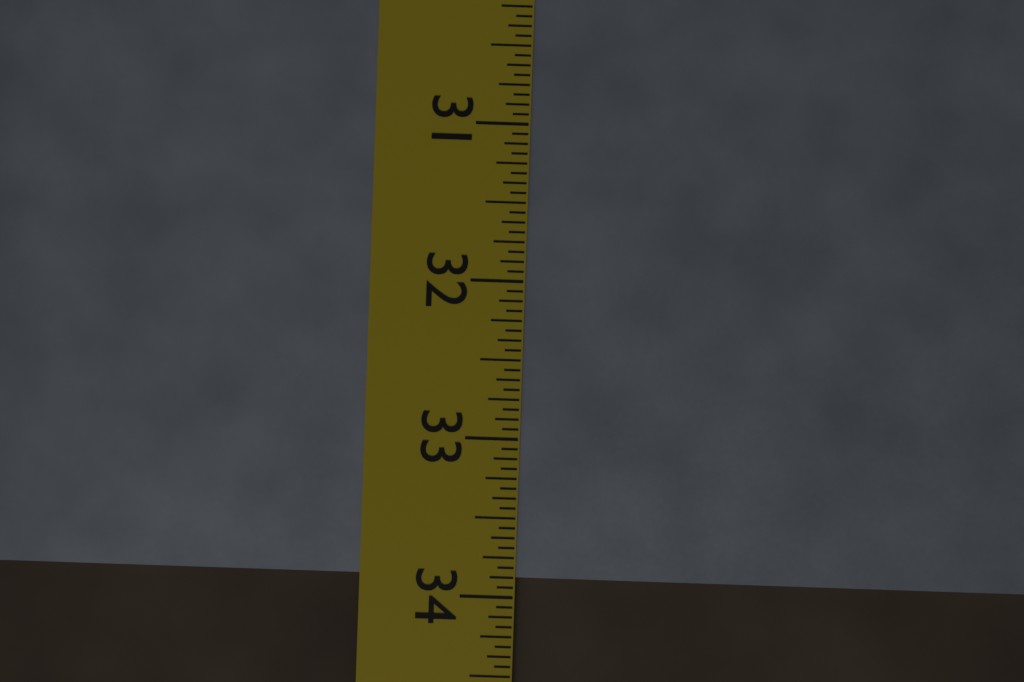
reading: 33.8750 in
